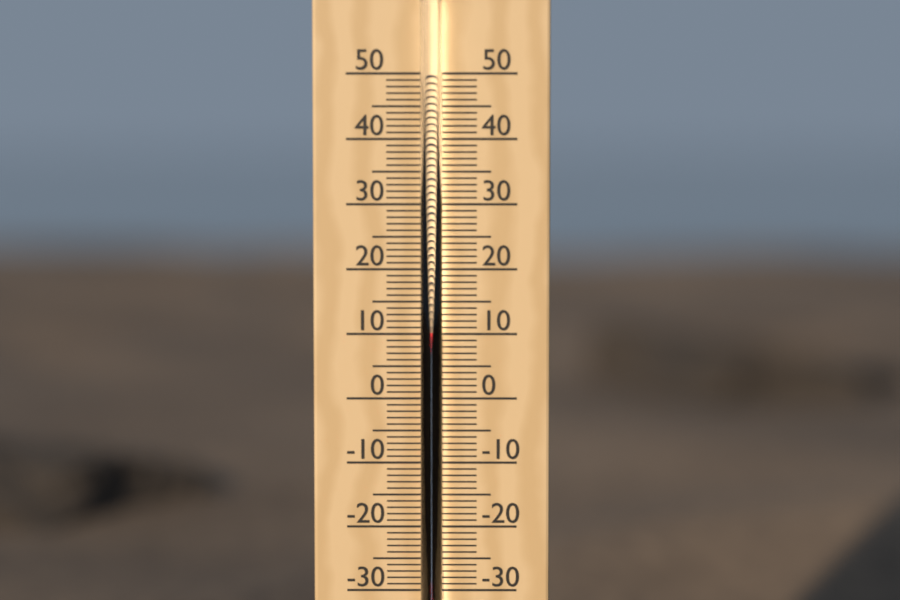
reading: 11 °C
